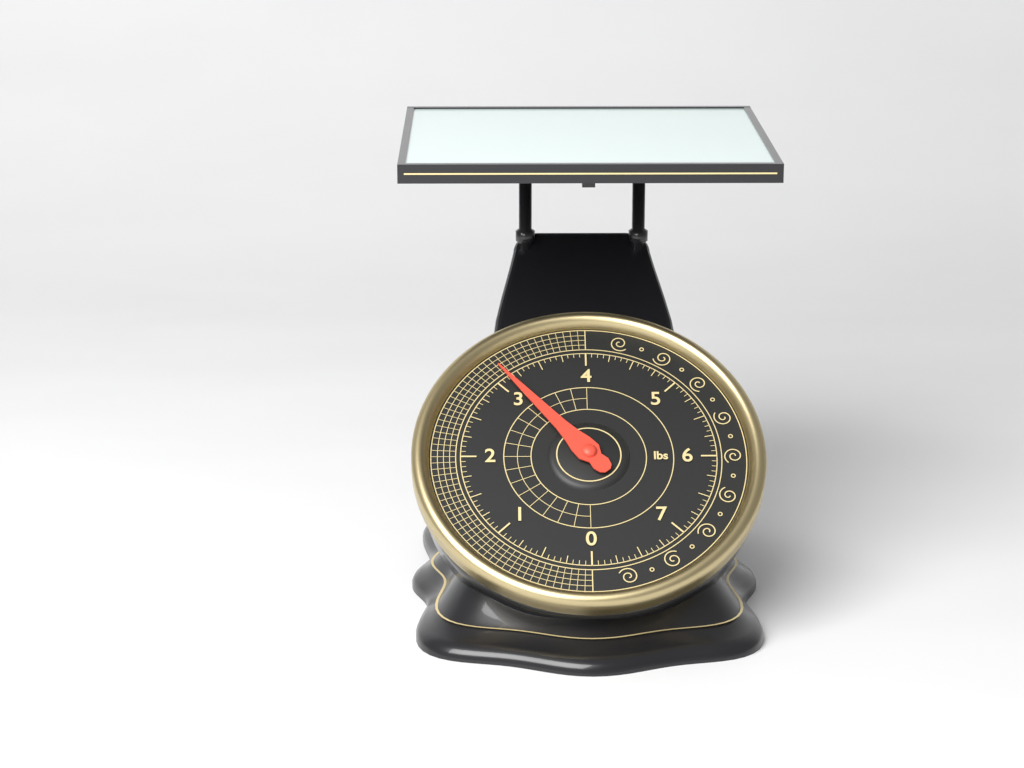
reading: 3.1250 lbs
